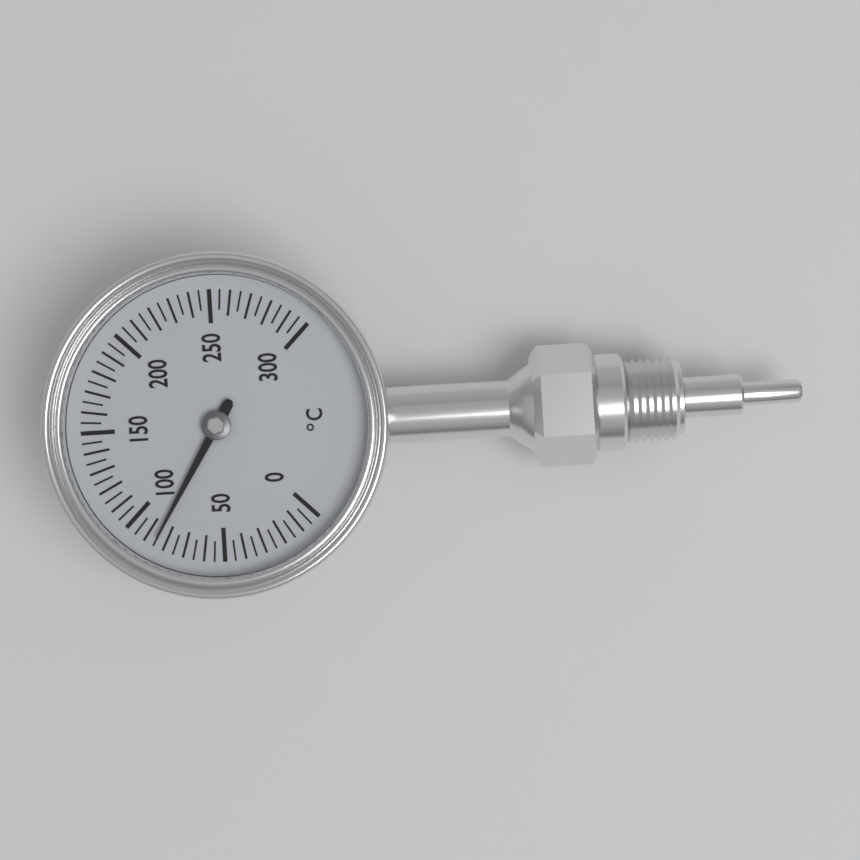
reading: 85 °C
